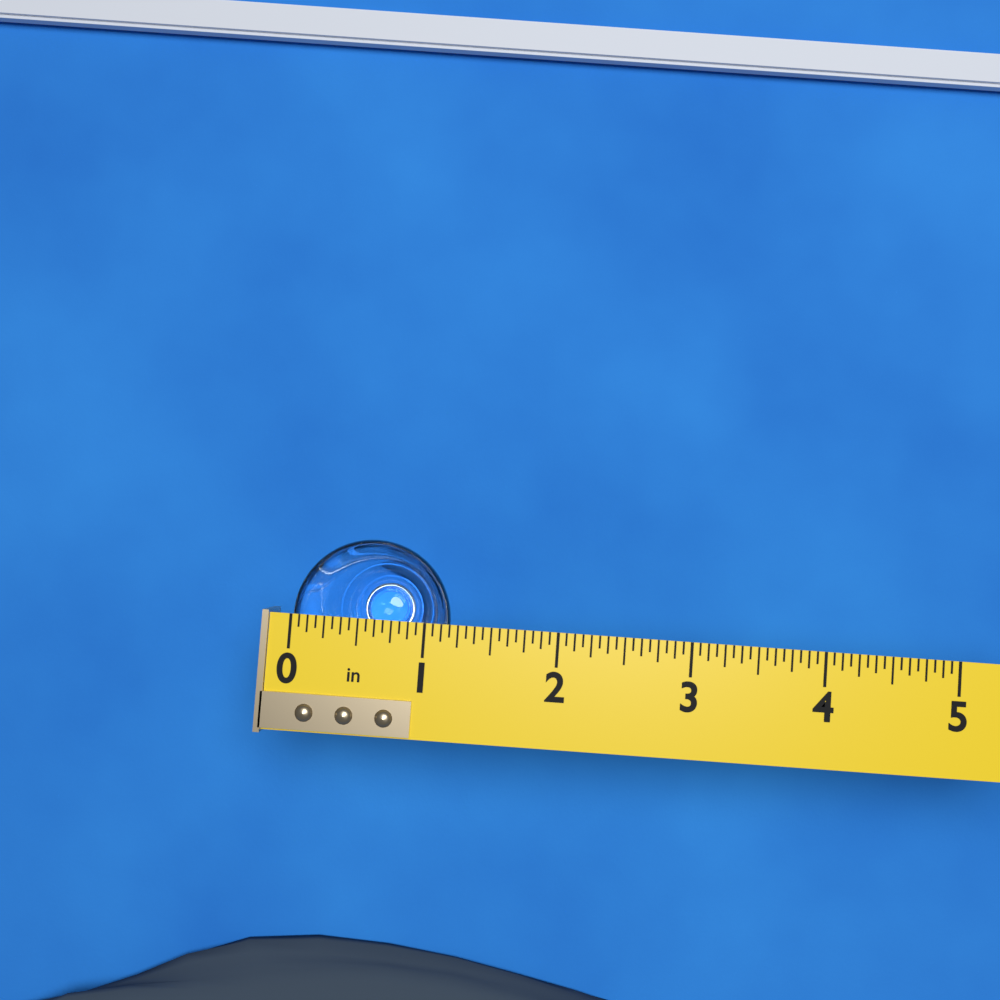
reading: 1.1875 in
